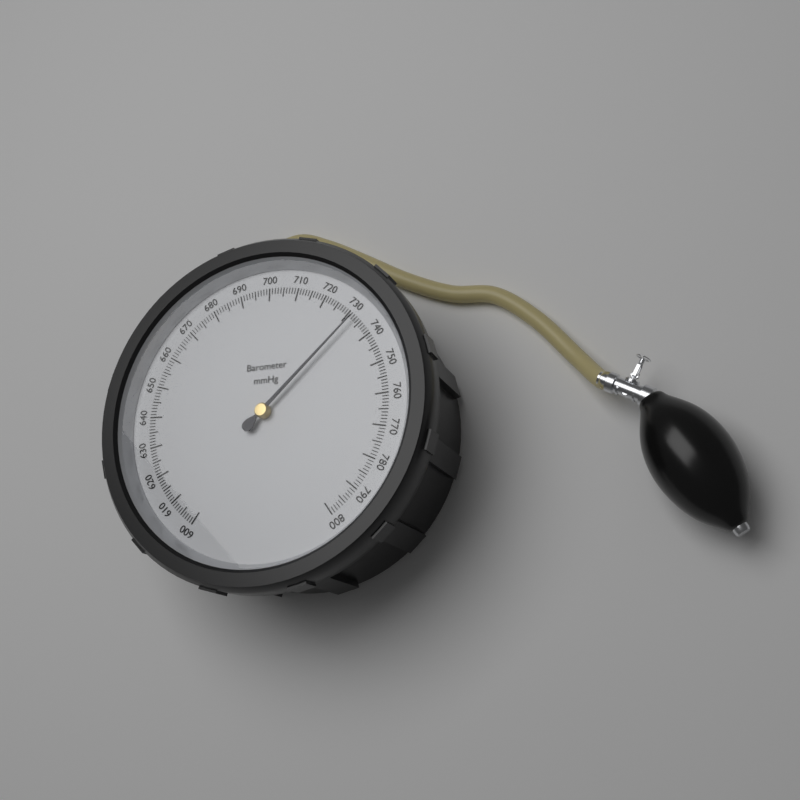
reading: 732 mmHg
